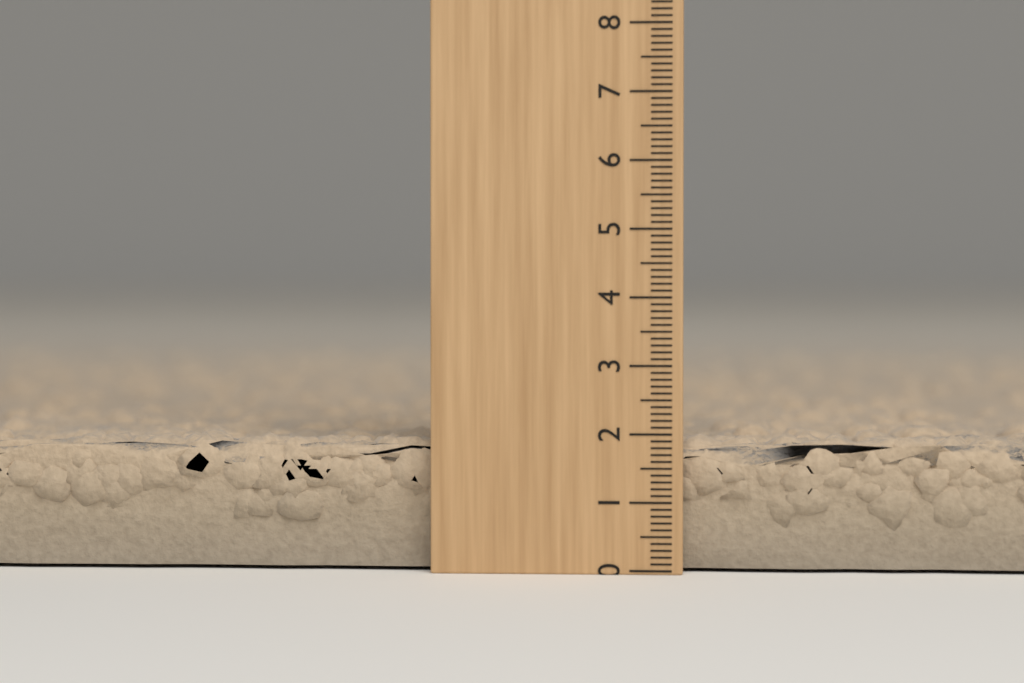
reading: 2.0 (no unit)
